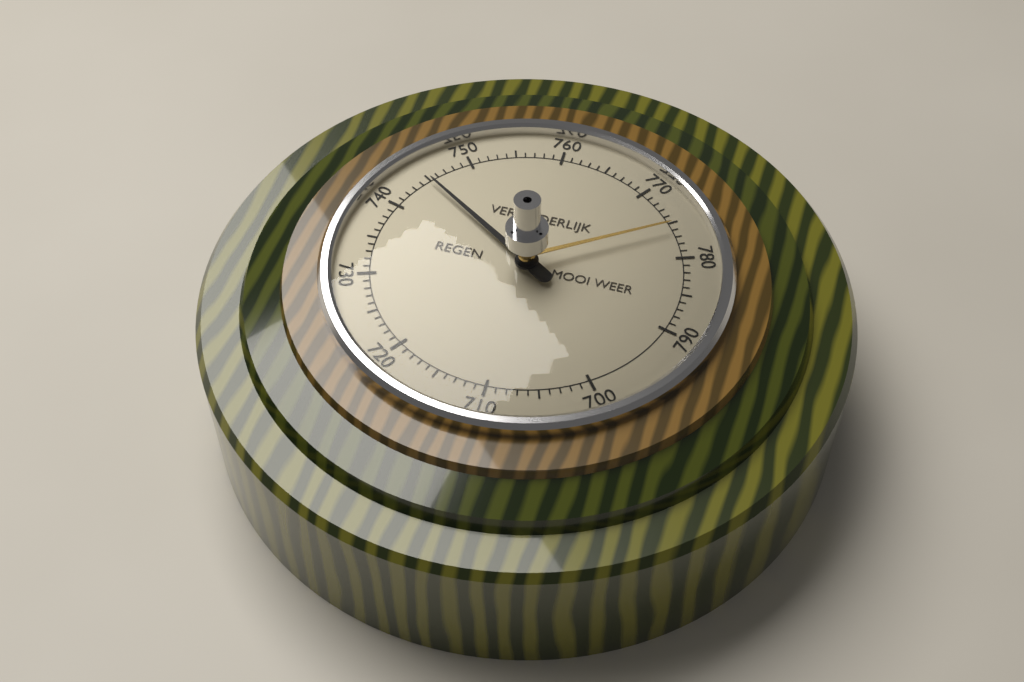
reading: 745 (no unit)
